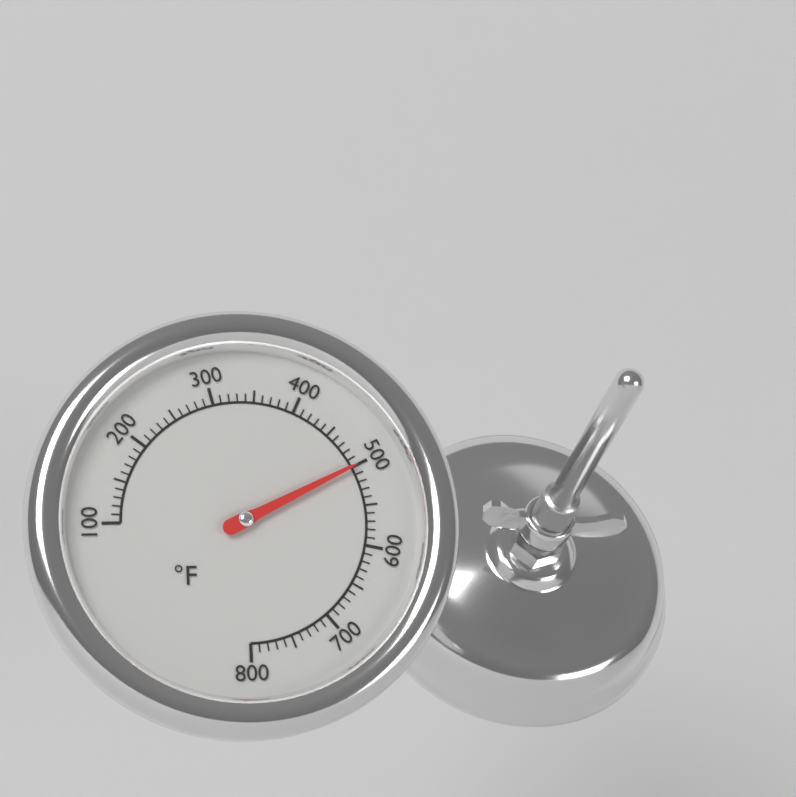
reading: 500 °F
